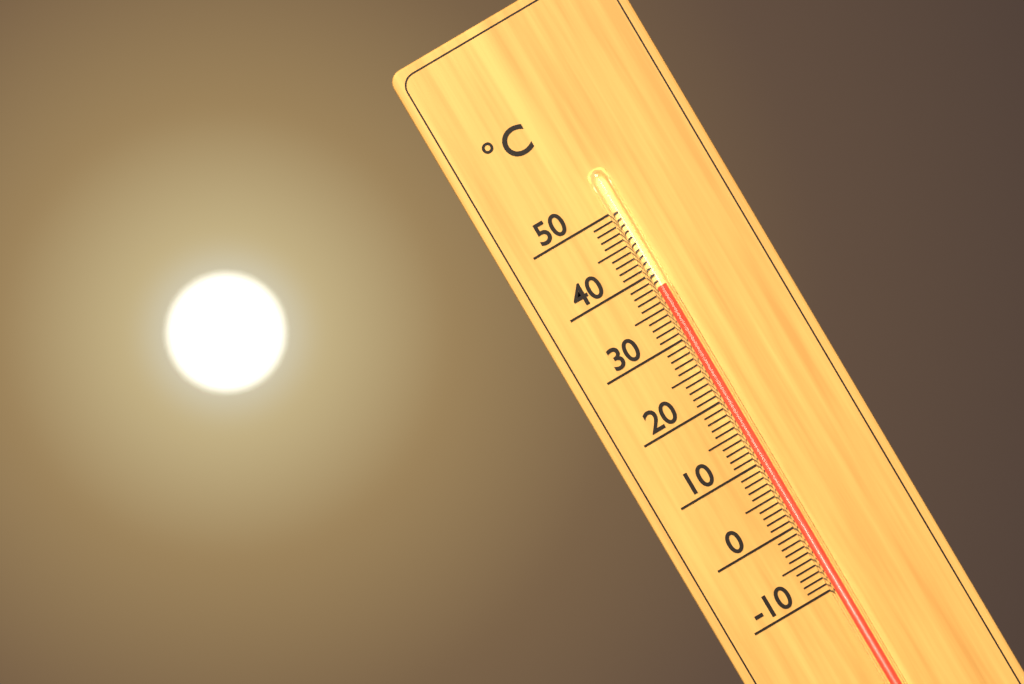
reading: 38 °C
